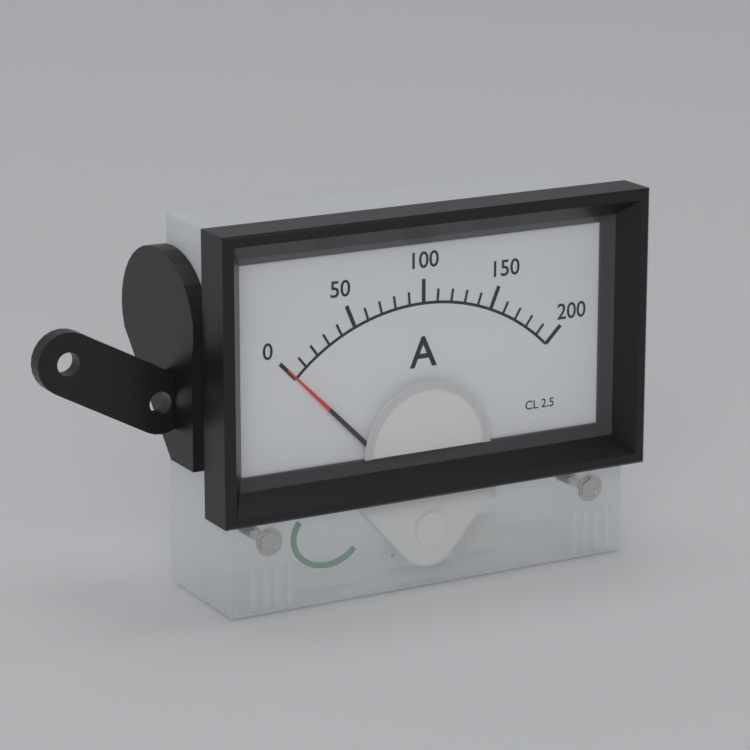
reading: 0 A
